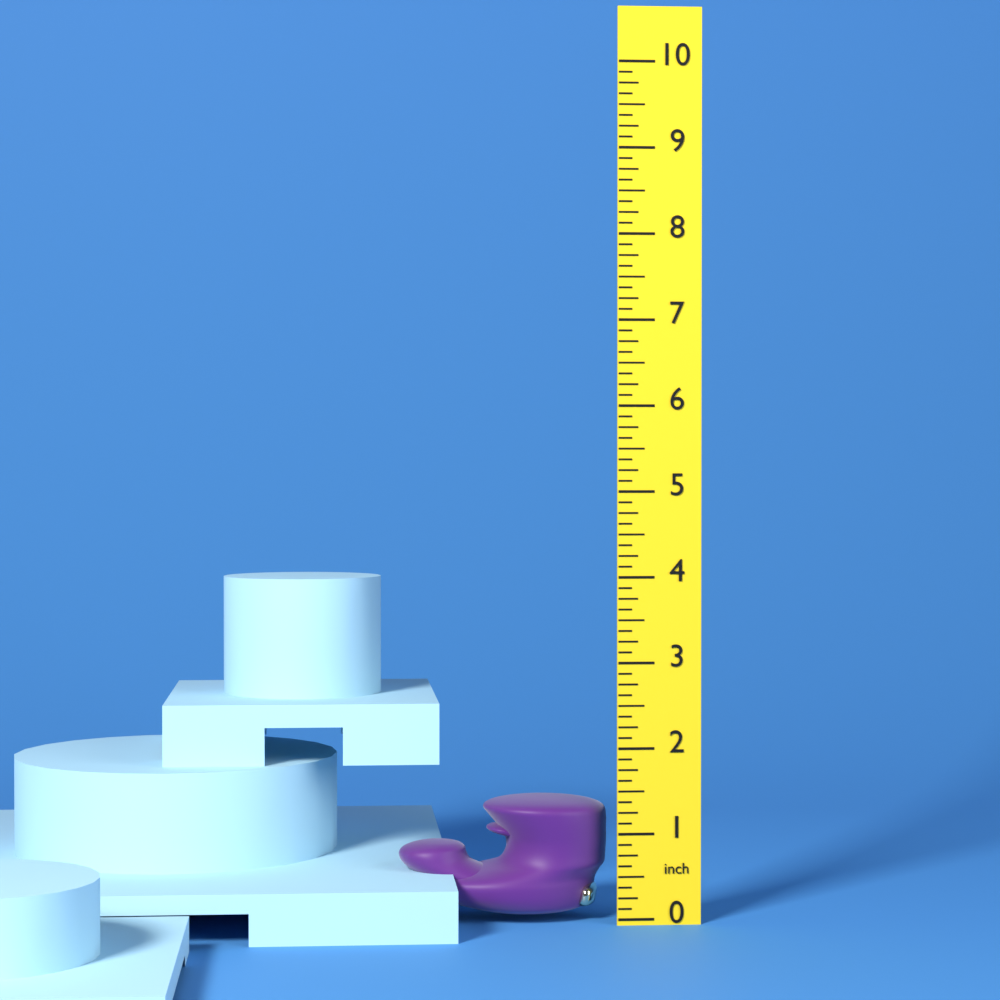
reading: 1.375 inch
